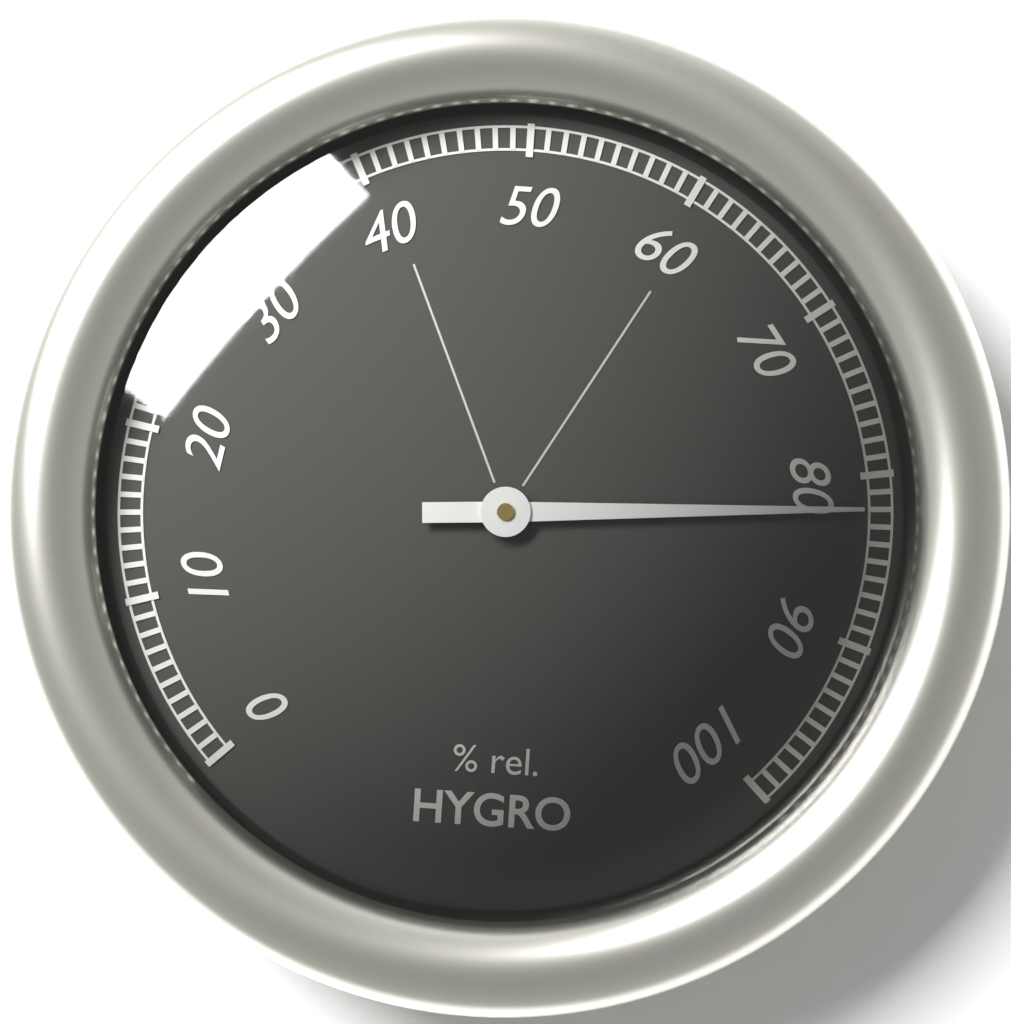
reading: 82 %
